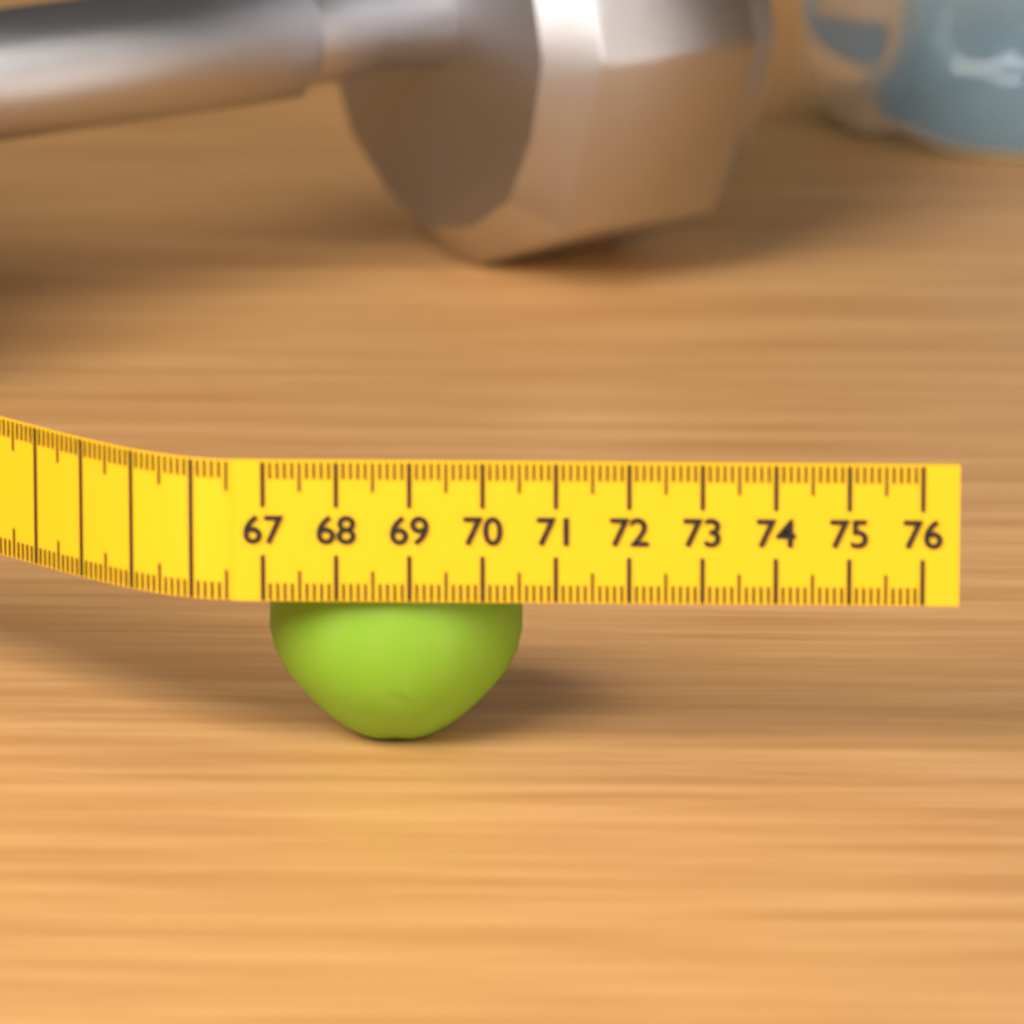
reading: 70.5 (no unit)
